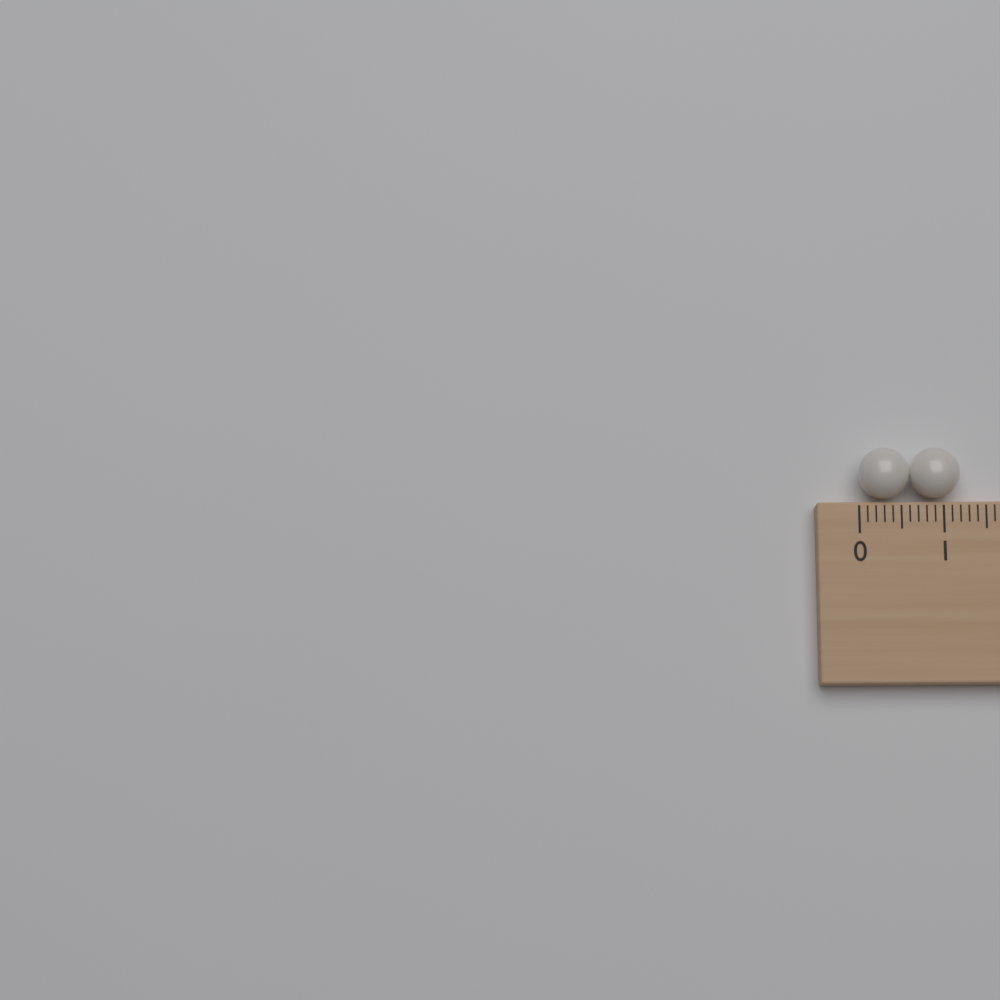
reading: 1.2 (no unit)
